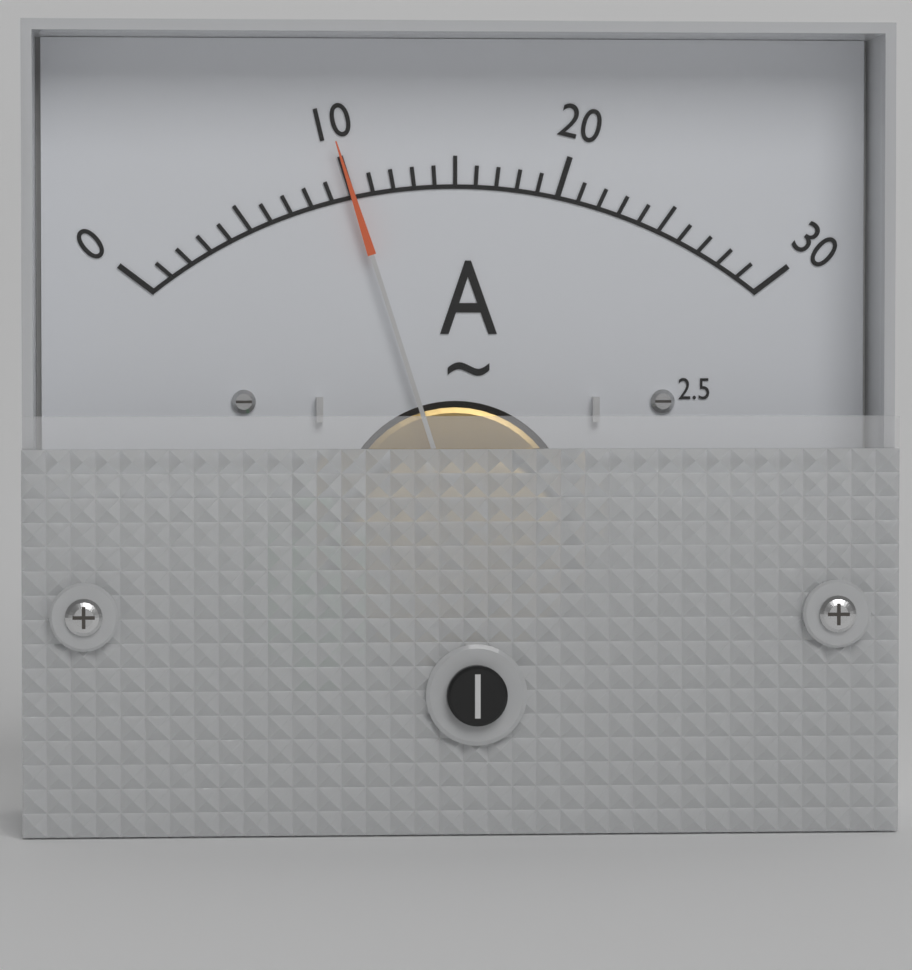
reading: 10 A
